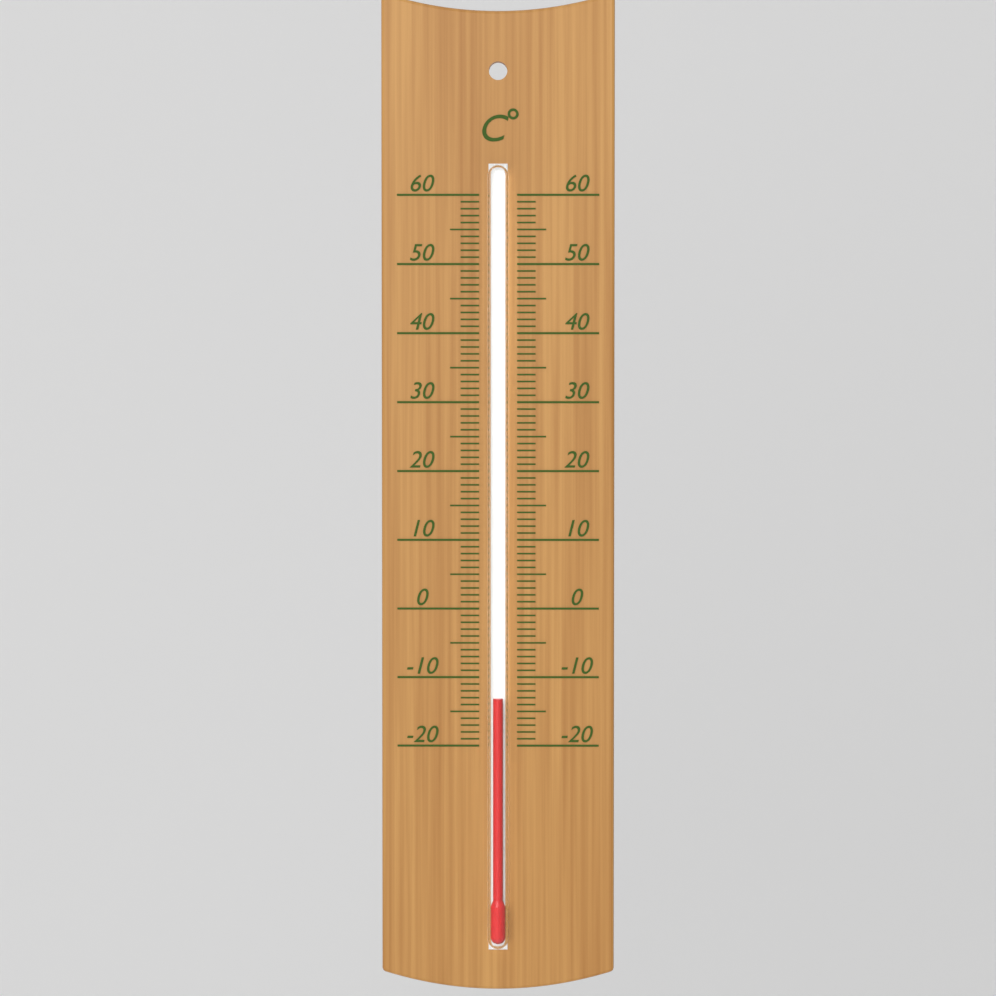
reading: -13 °C
